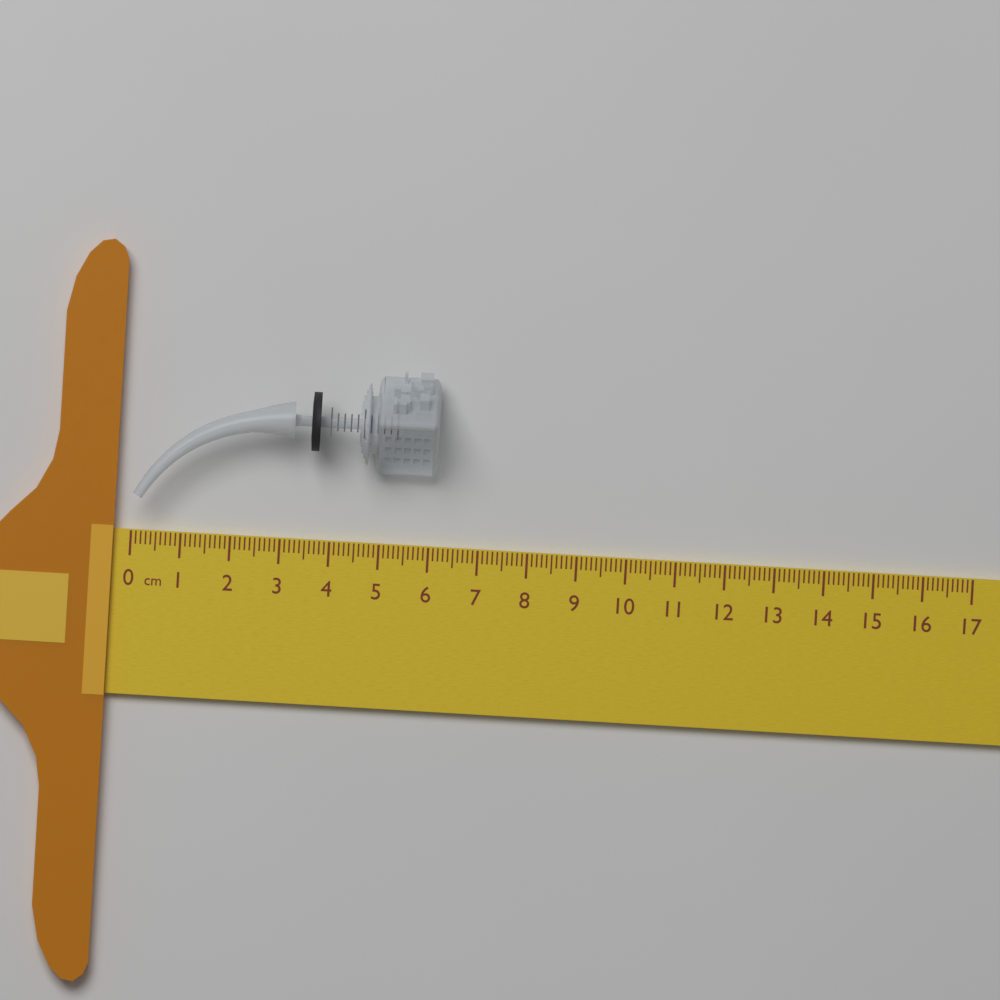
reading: 6.1 cm
